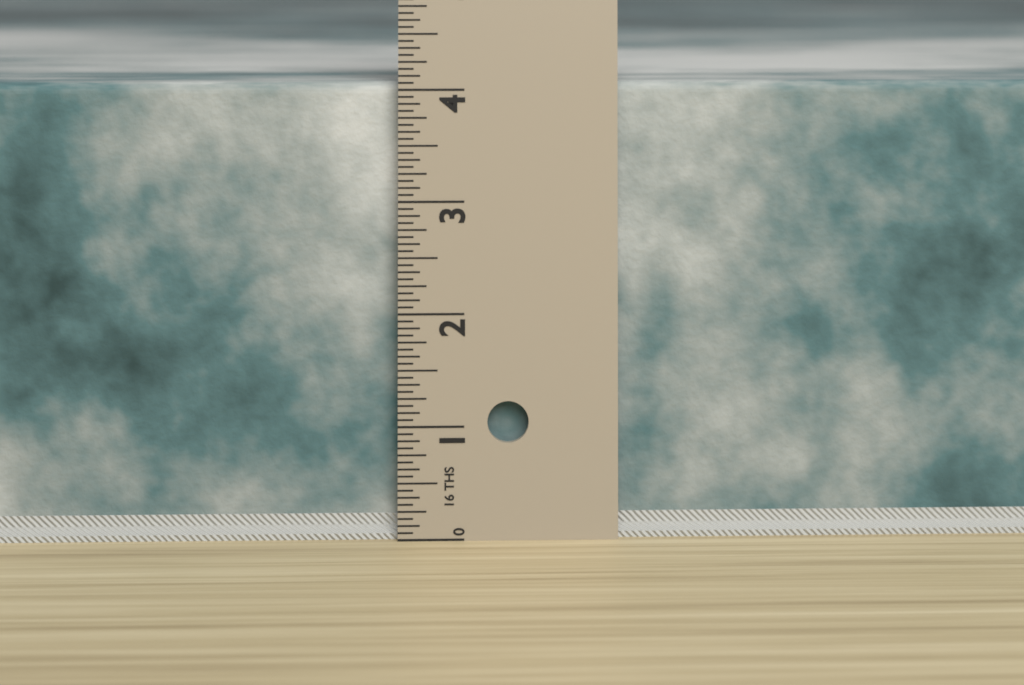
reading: 4.0625 in
